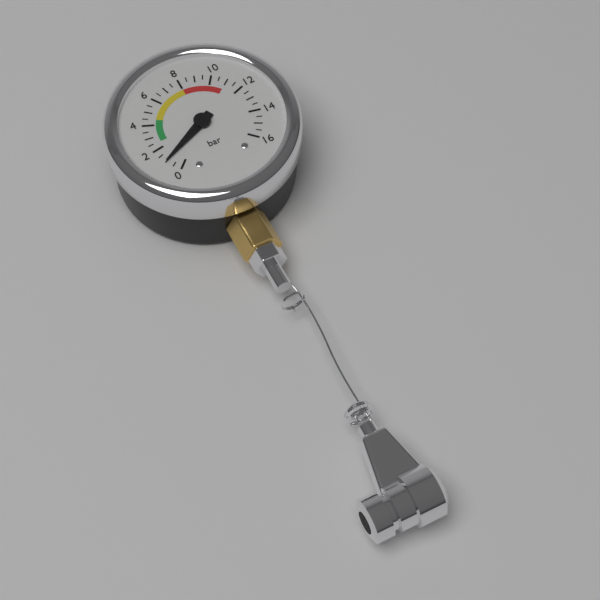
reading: 1.0 bar
